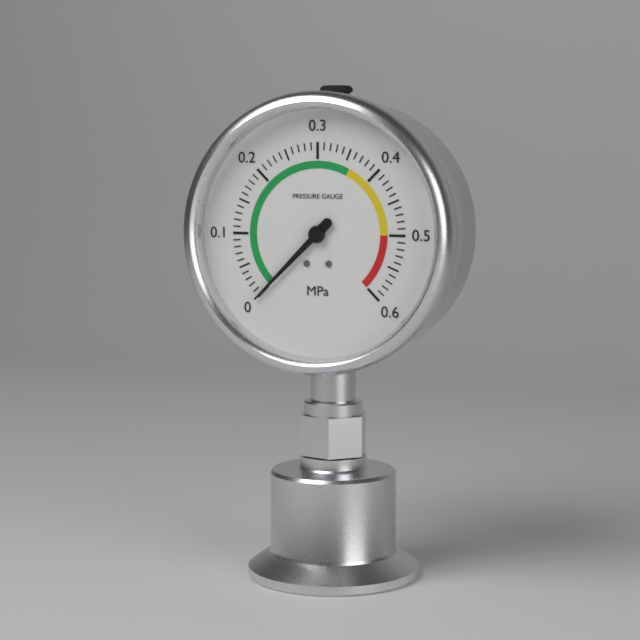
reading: 0.00 MPa
